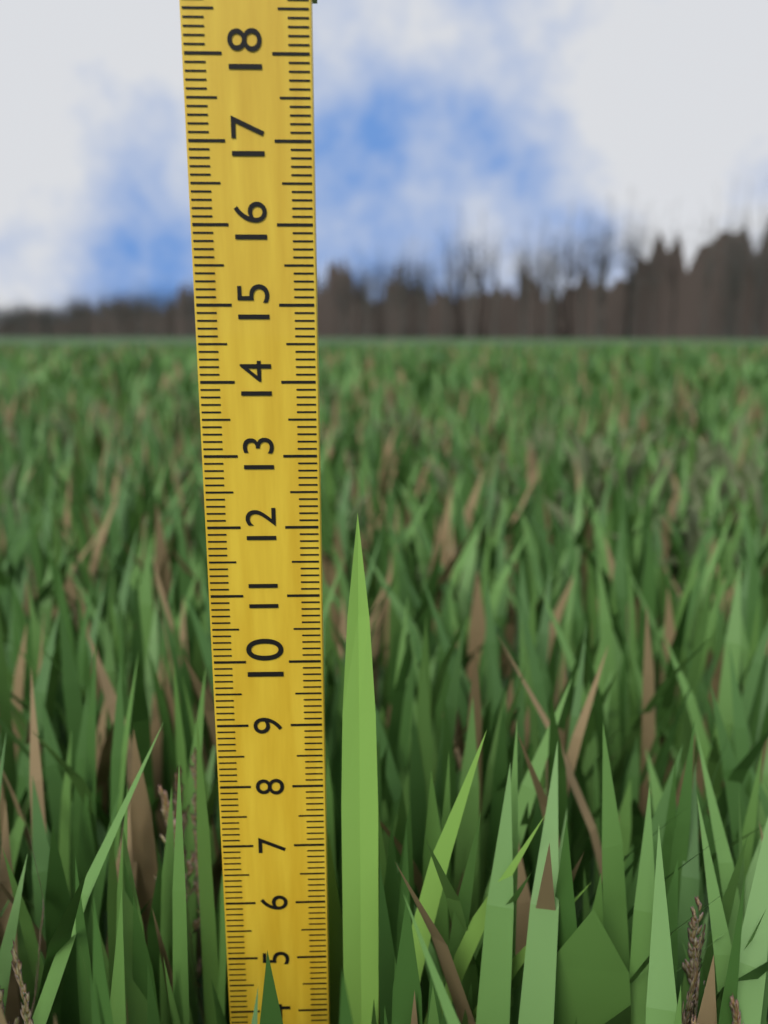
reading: 12.2 (no unit)
